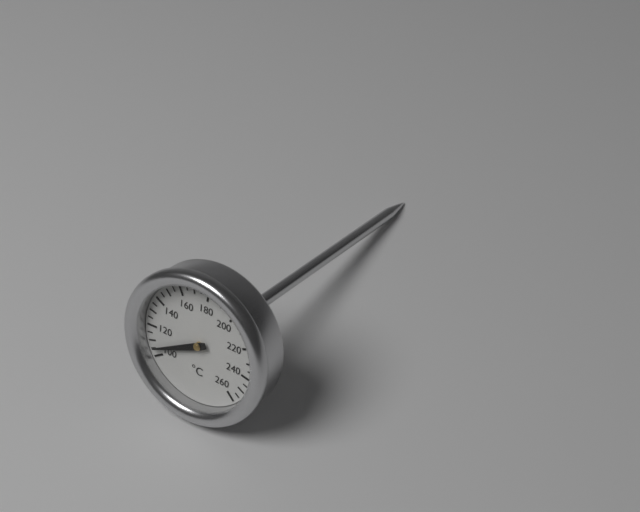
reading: 105 °C
